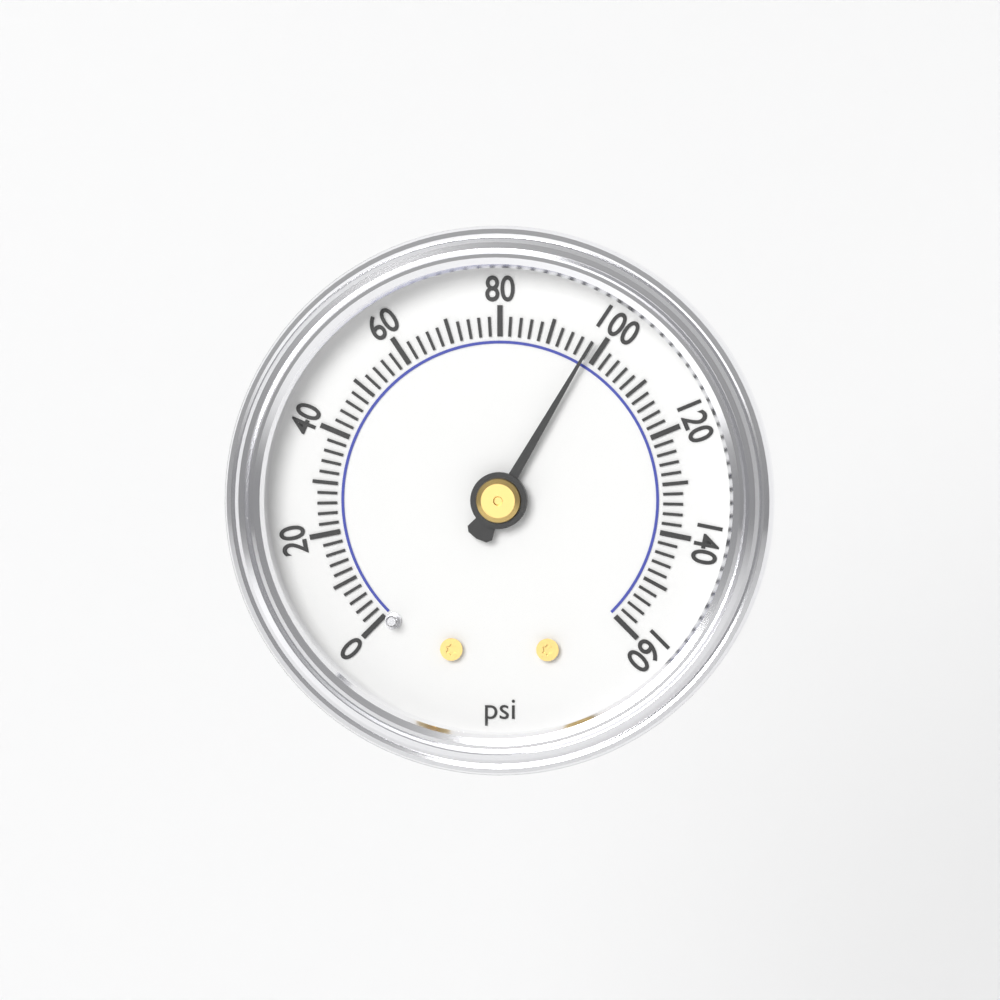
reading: 98 psi
